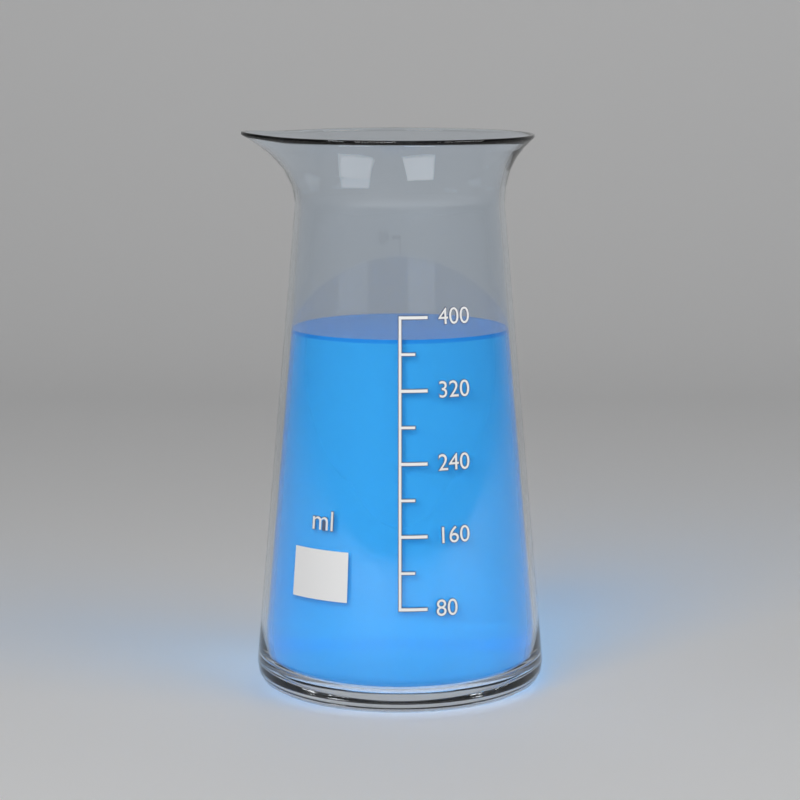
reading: 375 ml
